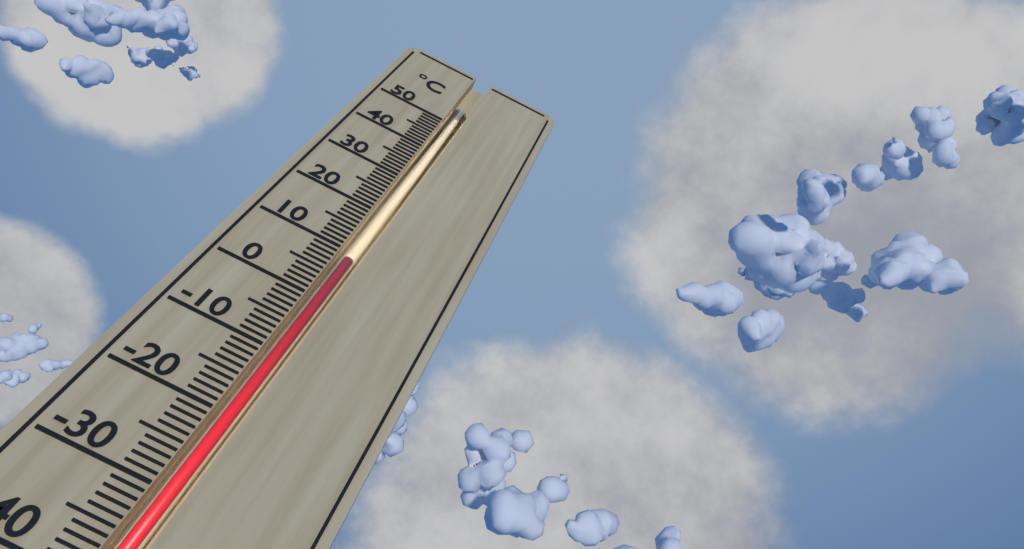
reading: 9 °C
